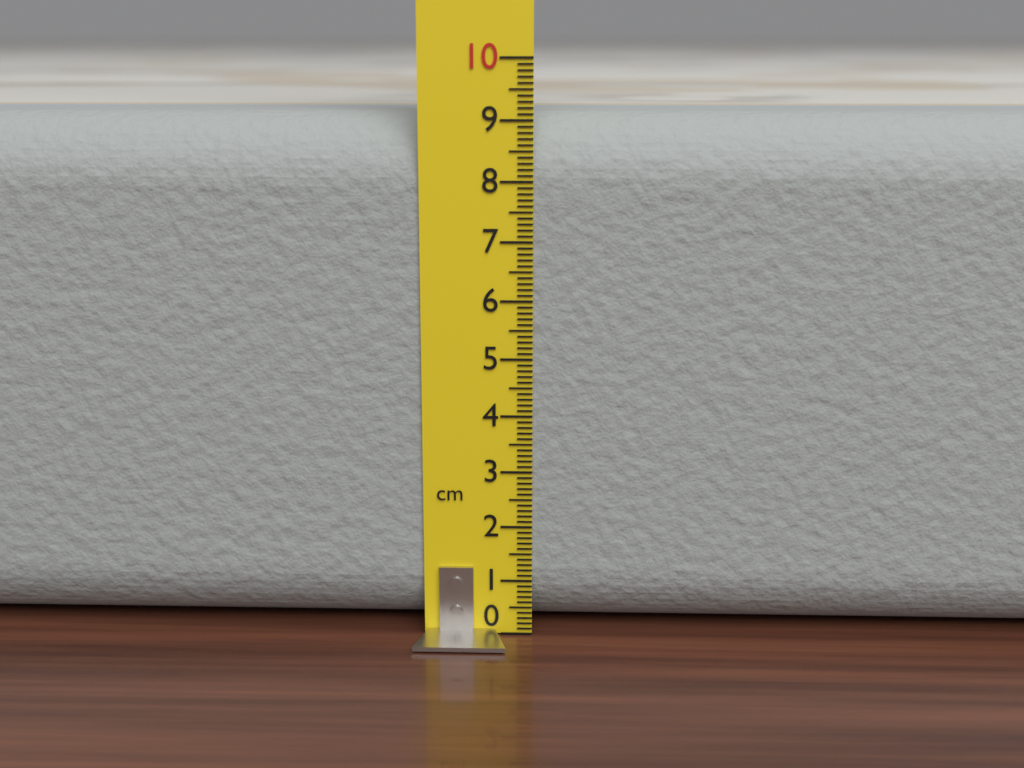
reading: 9.1 cm
